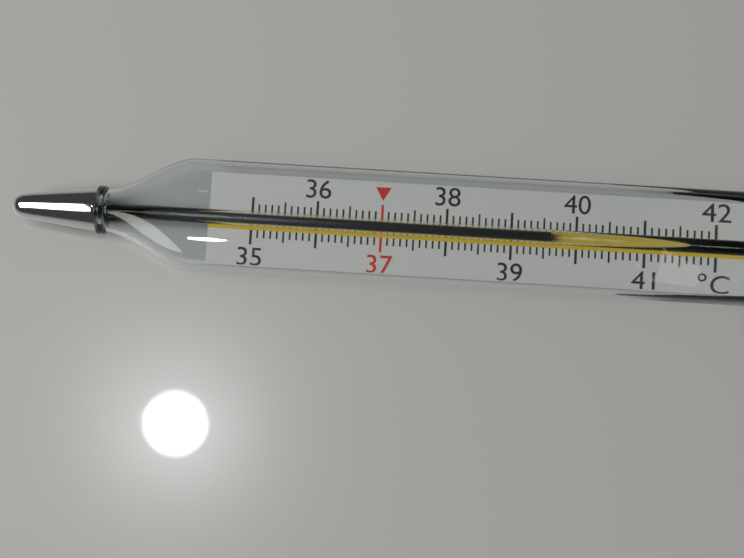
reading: 39.6 °C
